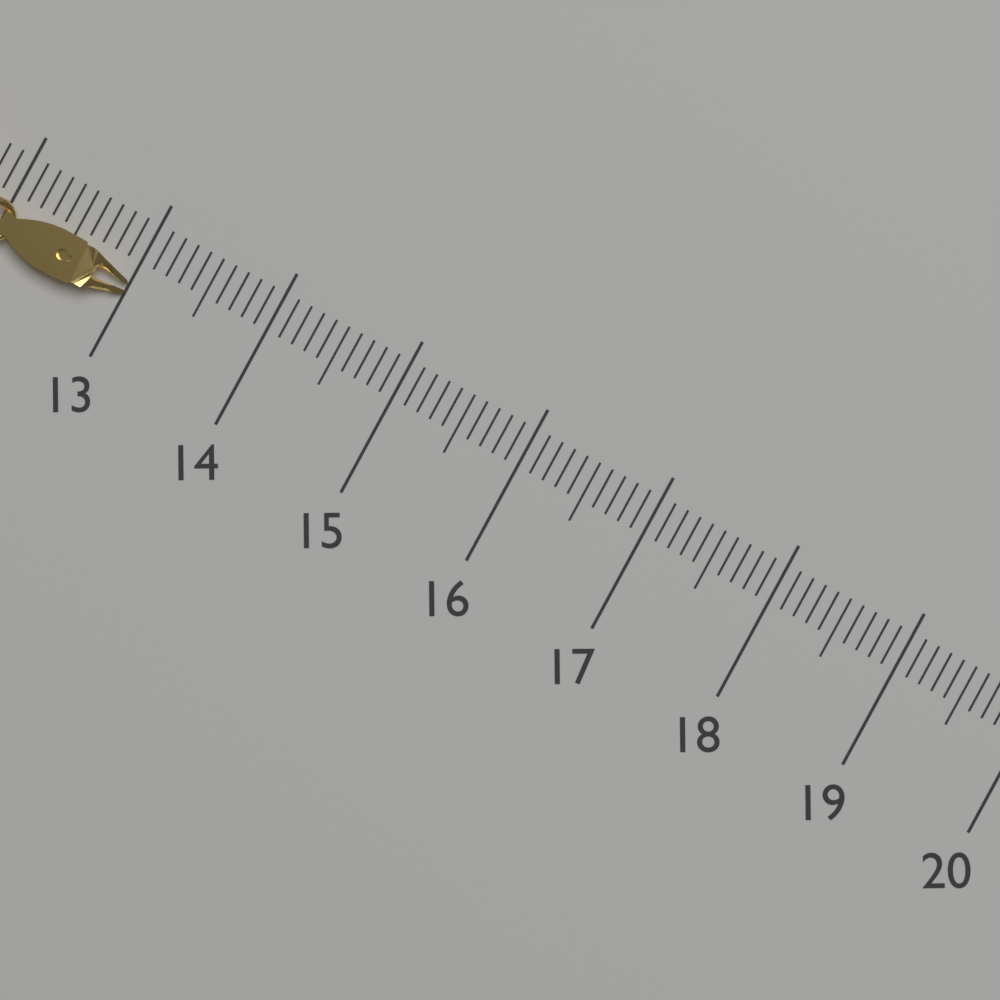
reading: 13.0 (no unit)
